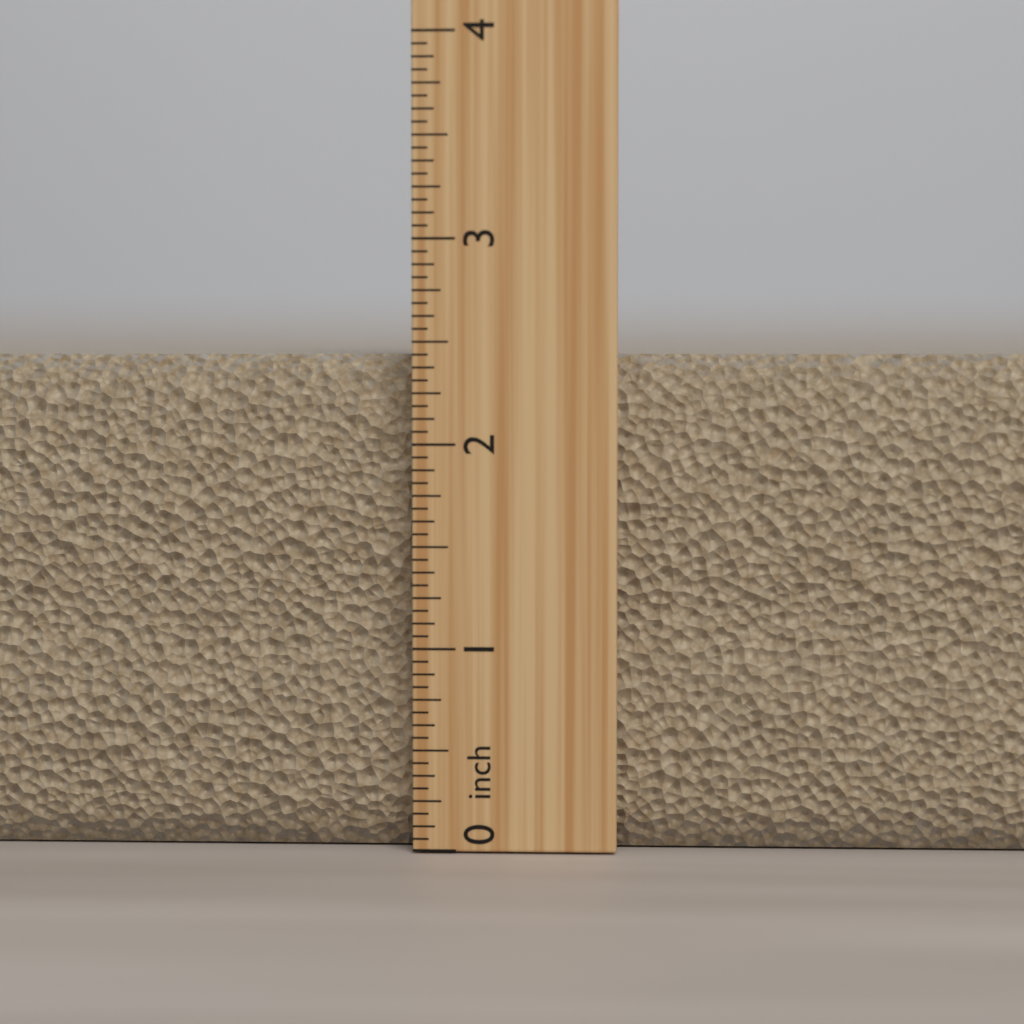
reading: 2.4375 inch
